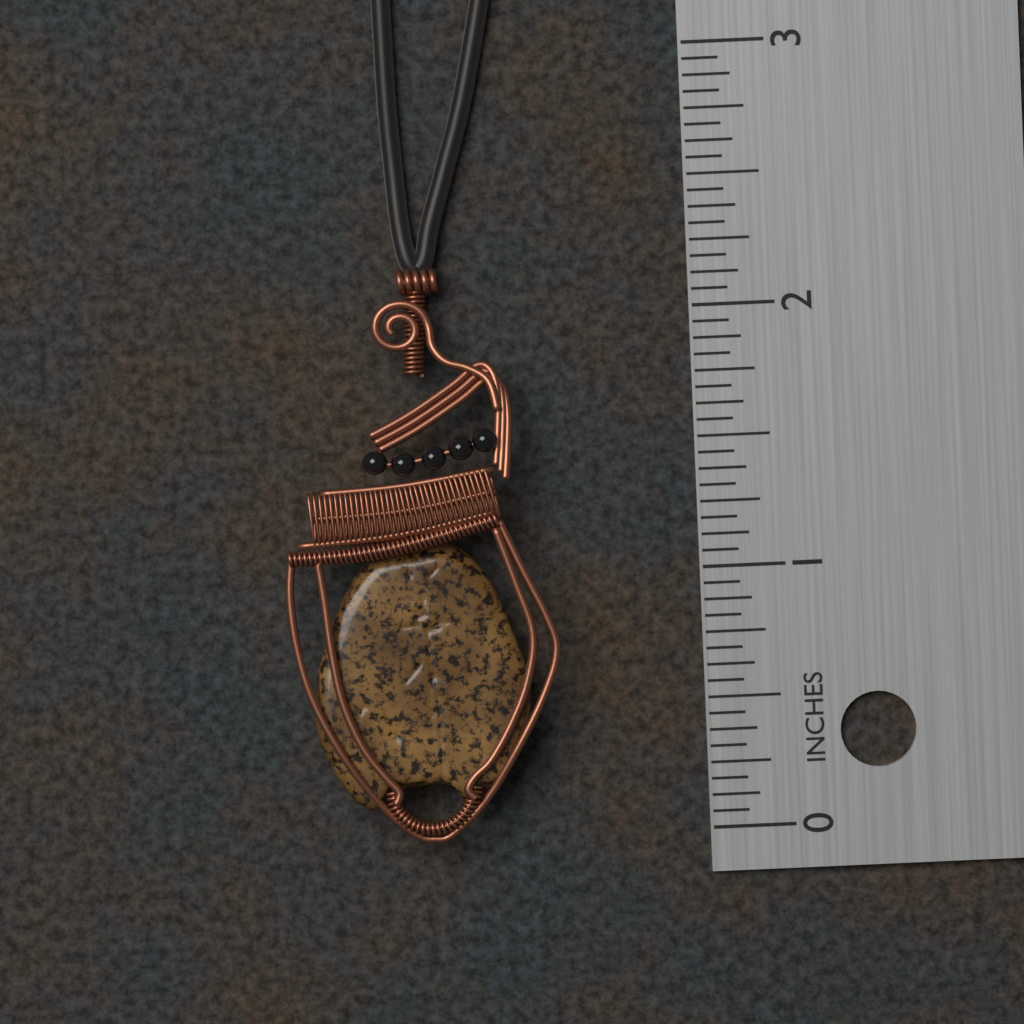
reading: 2.1875 in
